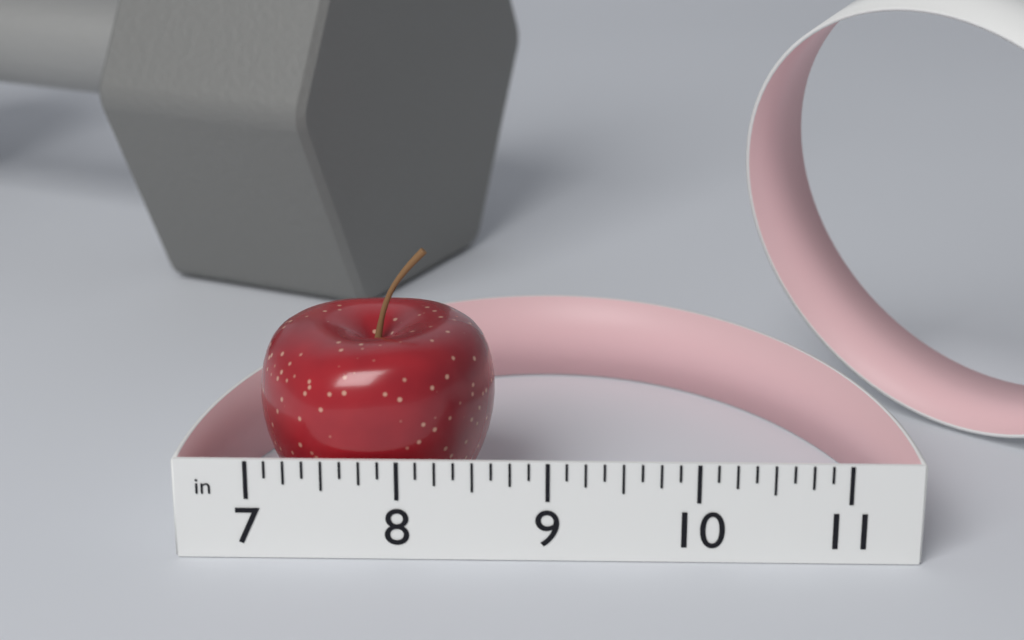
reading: 8.625 in
